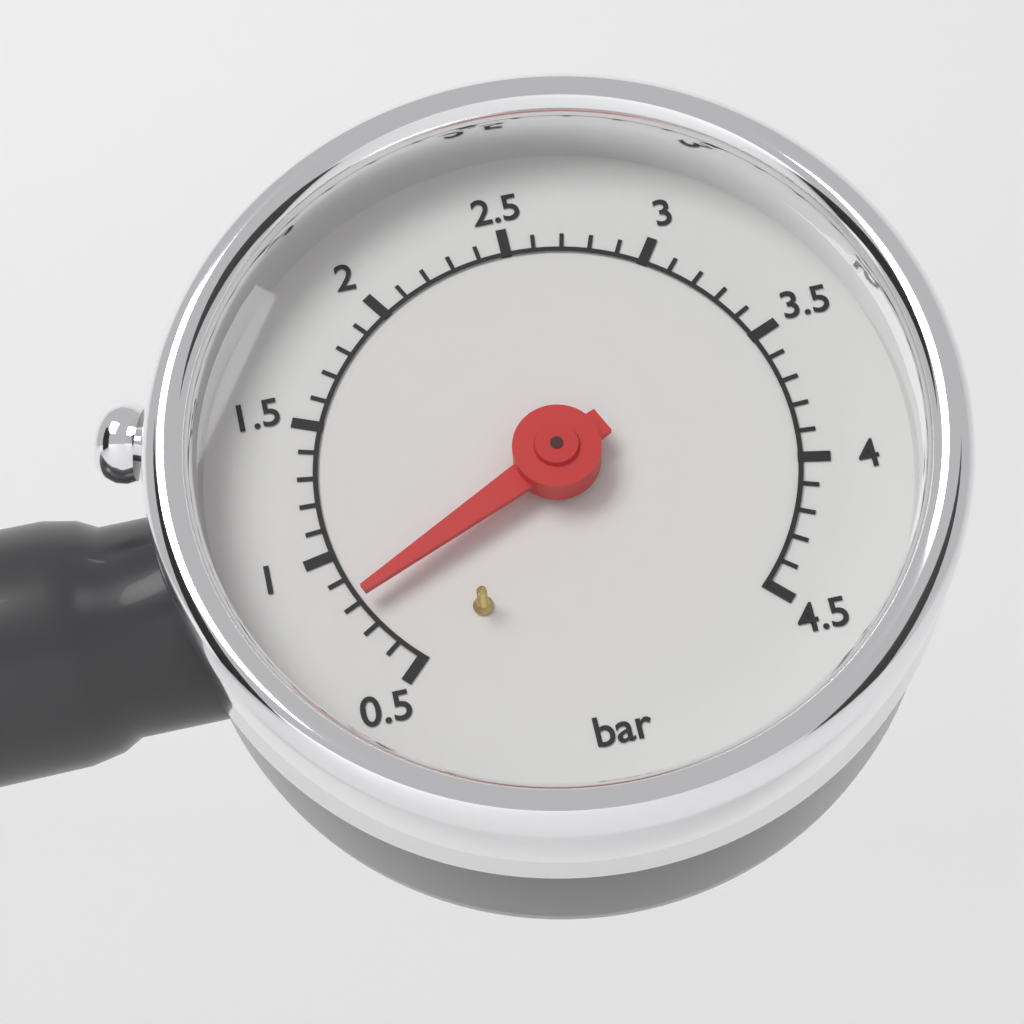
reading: 0.8 bar
